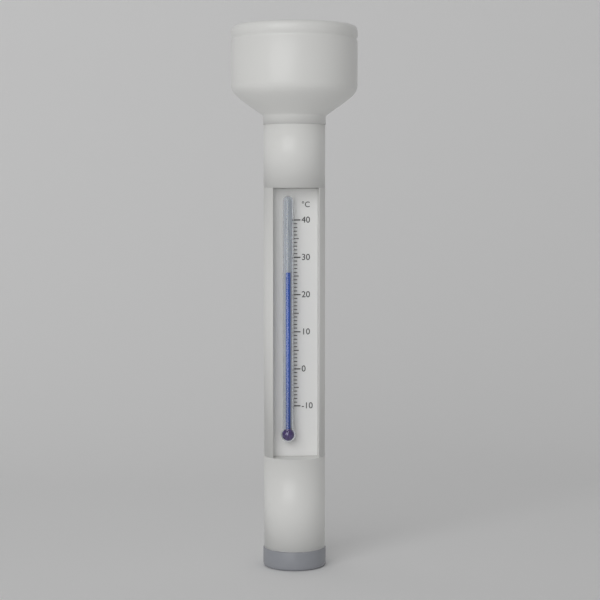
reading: 26 °C
